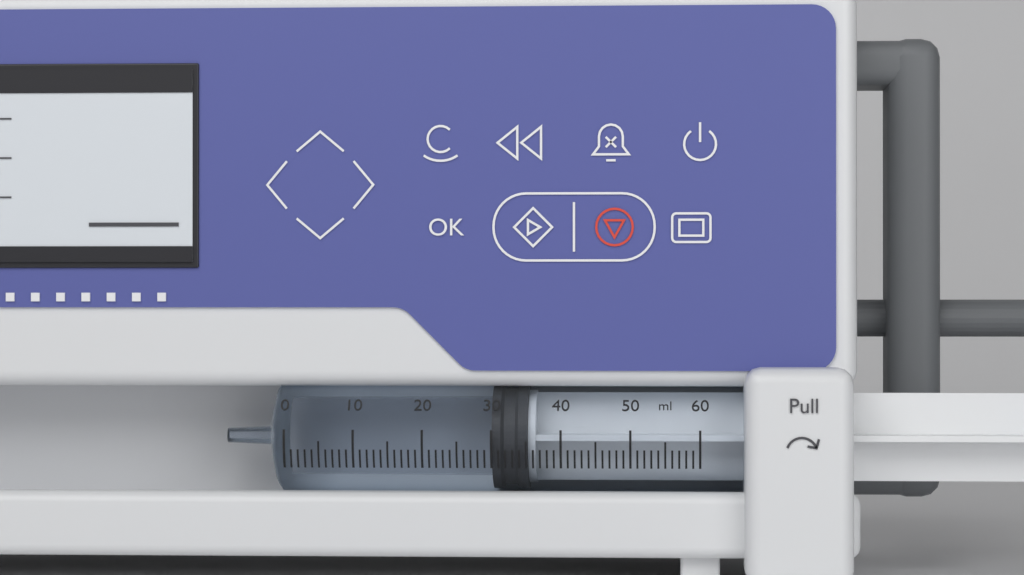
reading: 30 ml
